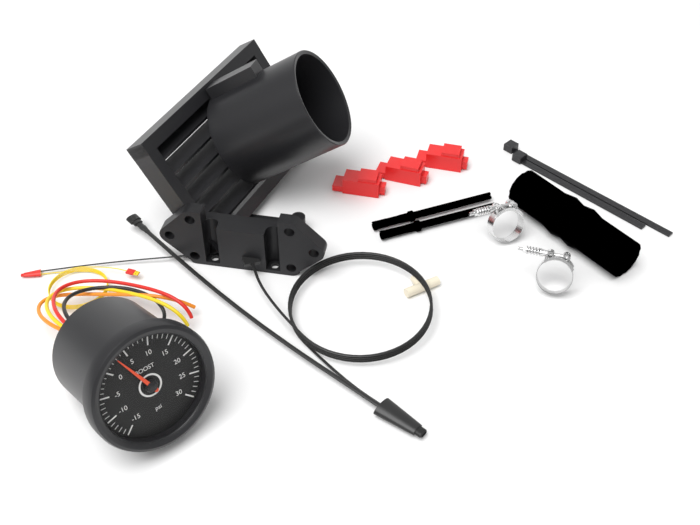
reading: 3 psi
